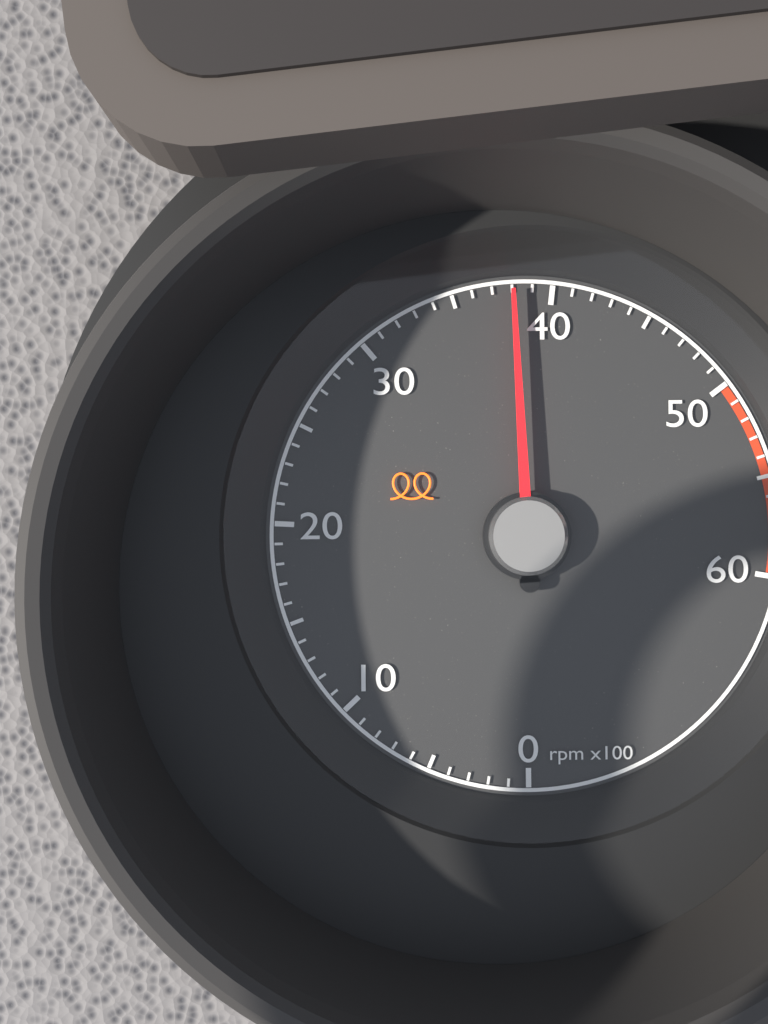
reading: 3800 rpm
